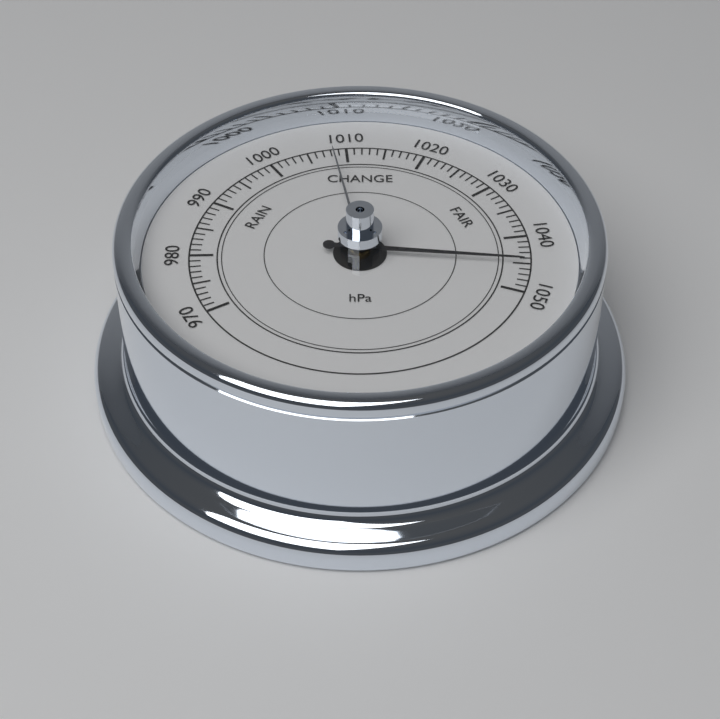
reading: 1045 hPa
